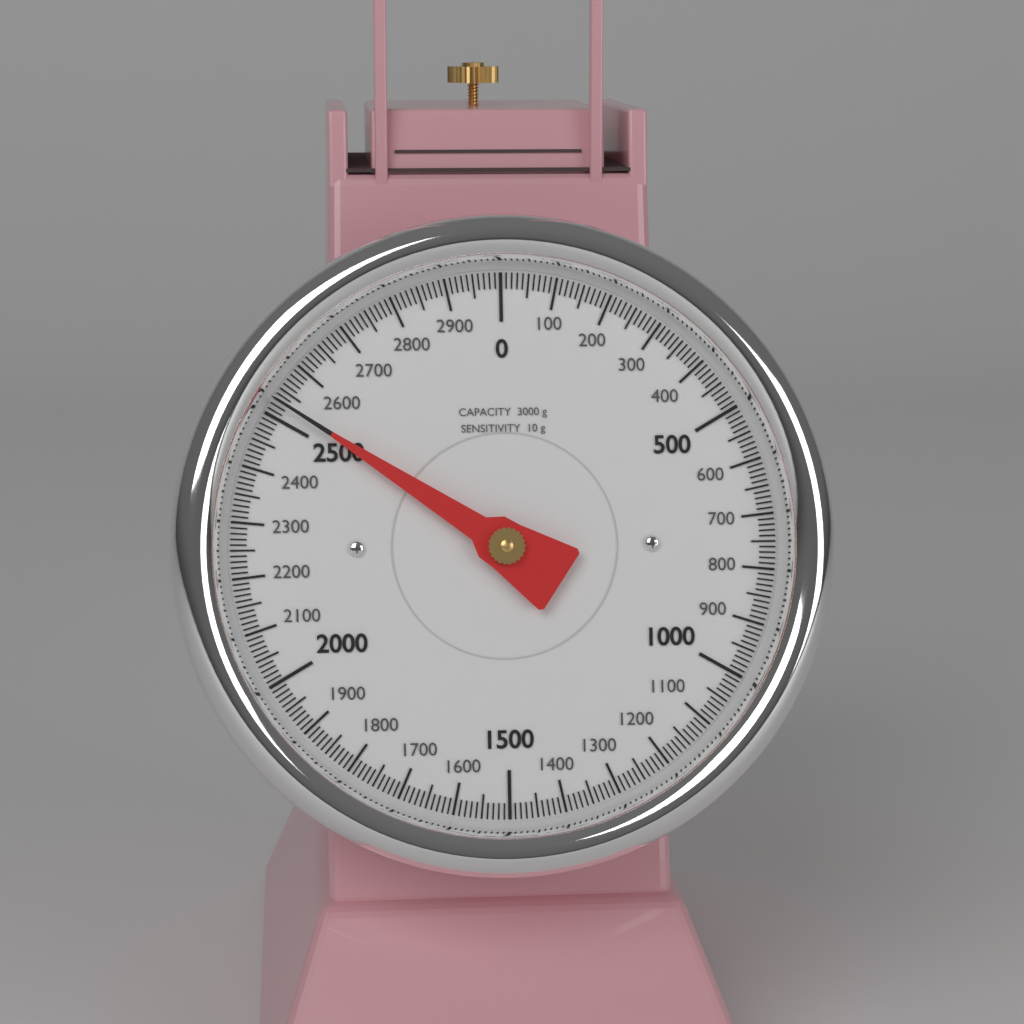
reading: 2530 g
